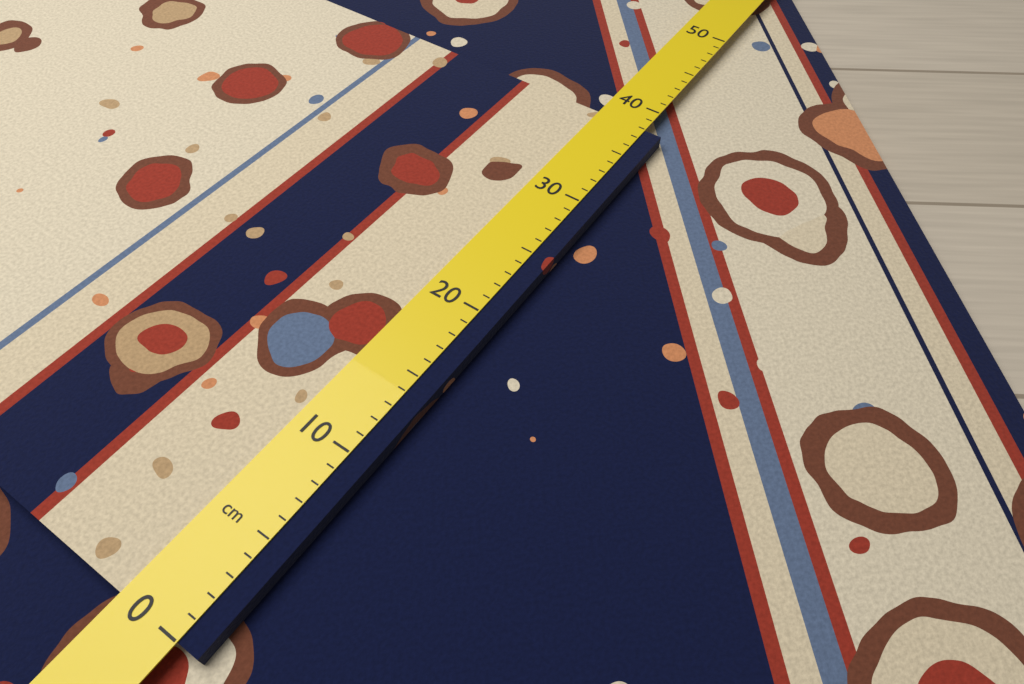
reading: 38 cm
